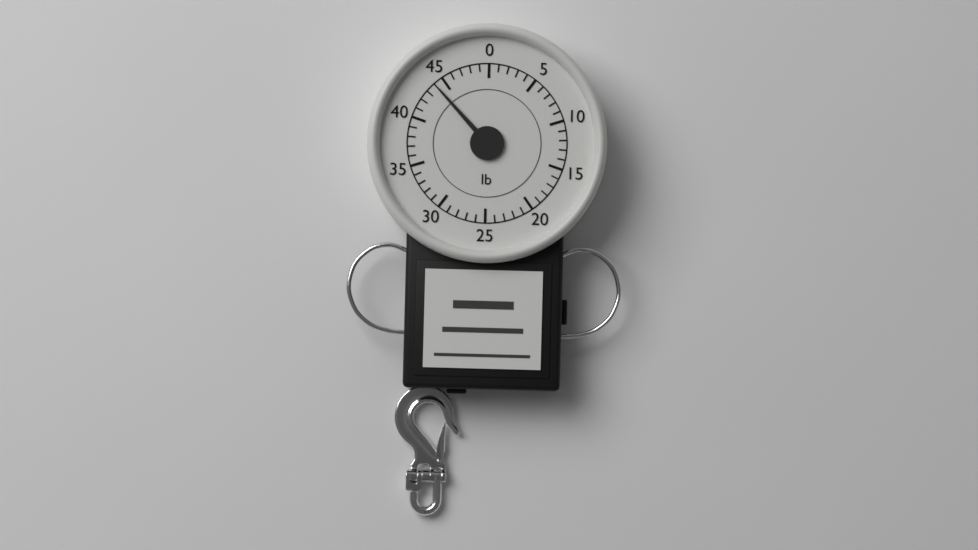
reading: 44 lb
